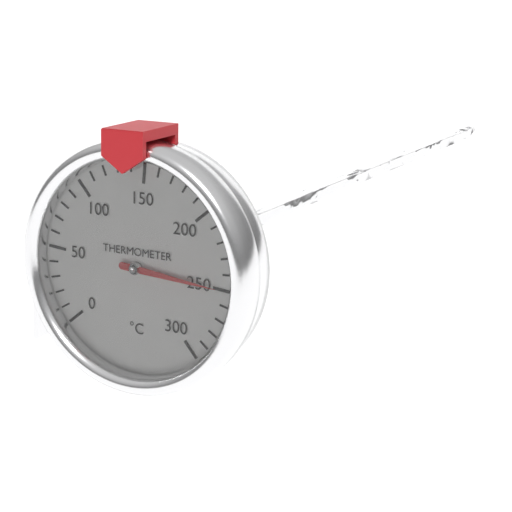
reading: 250 °C
